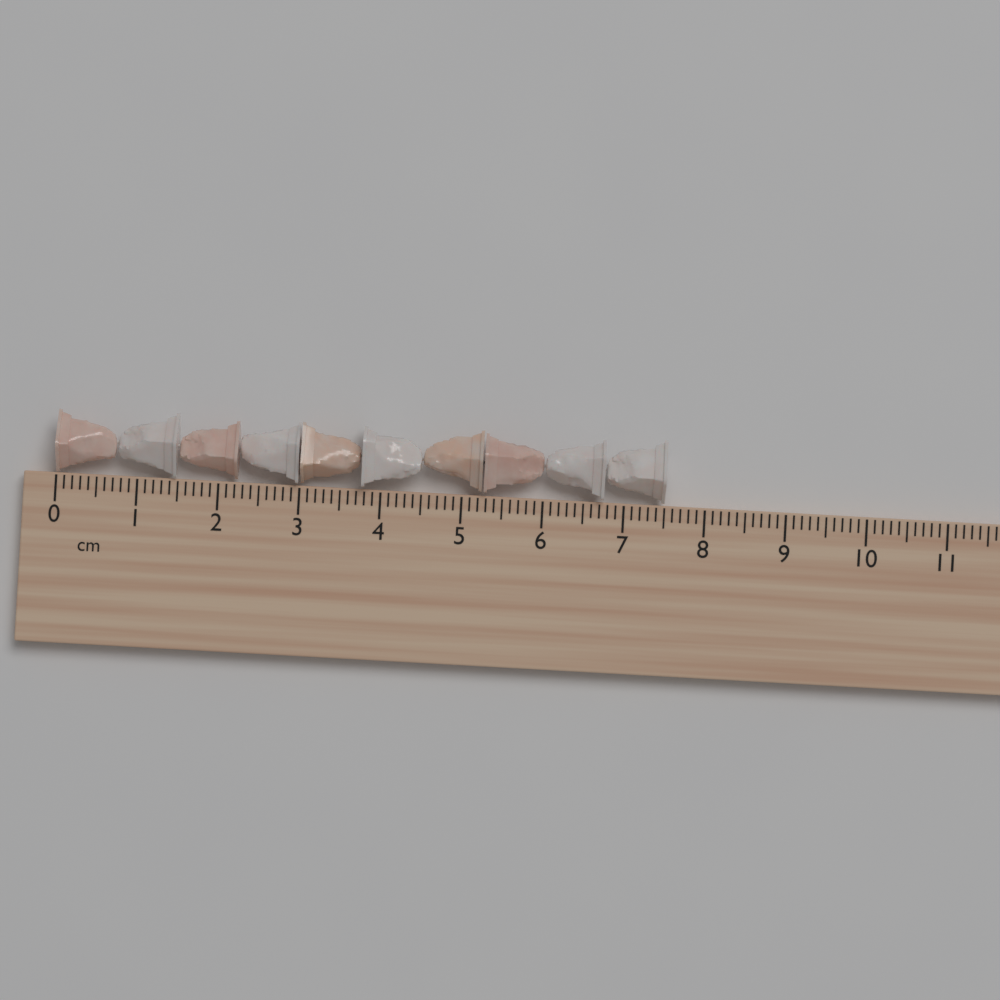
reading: 7.5 cm
